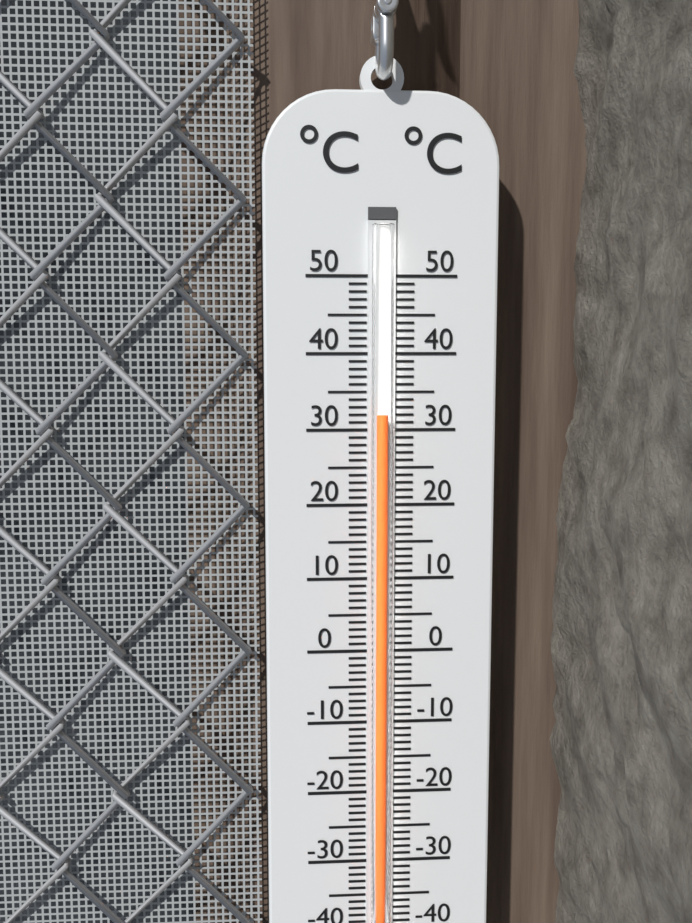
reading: 32 °C
